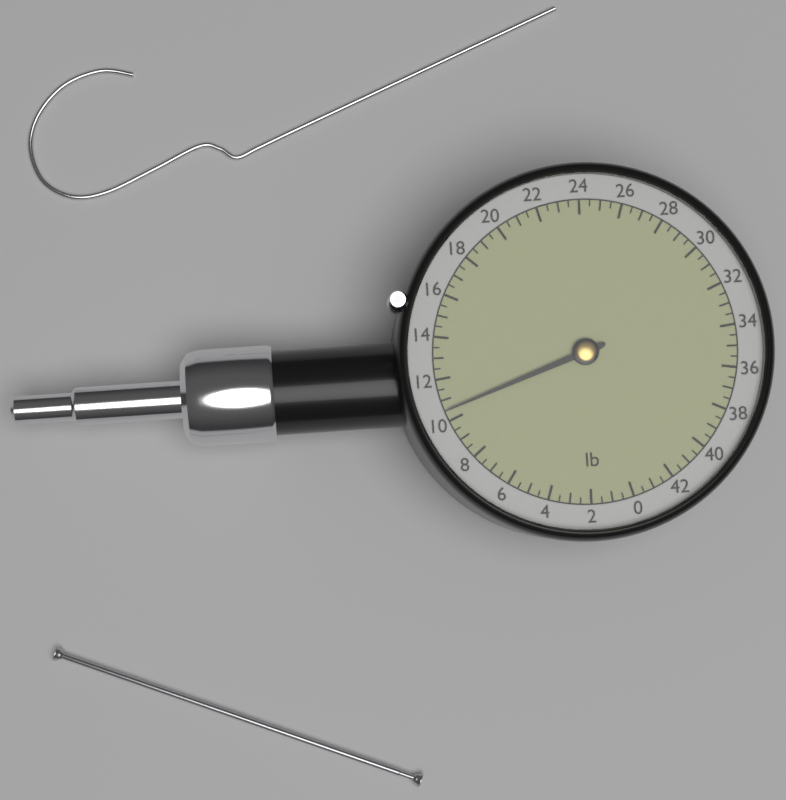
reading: 10.5 lb
